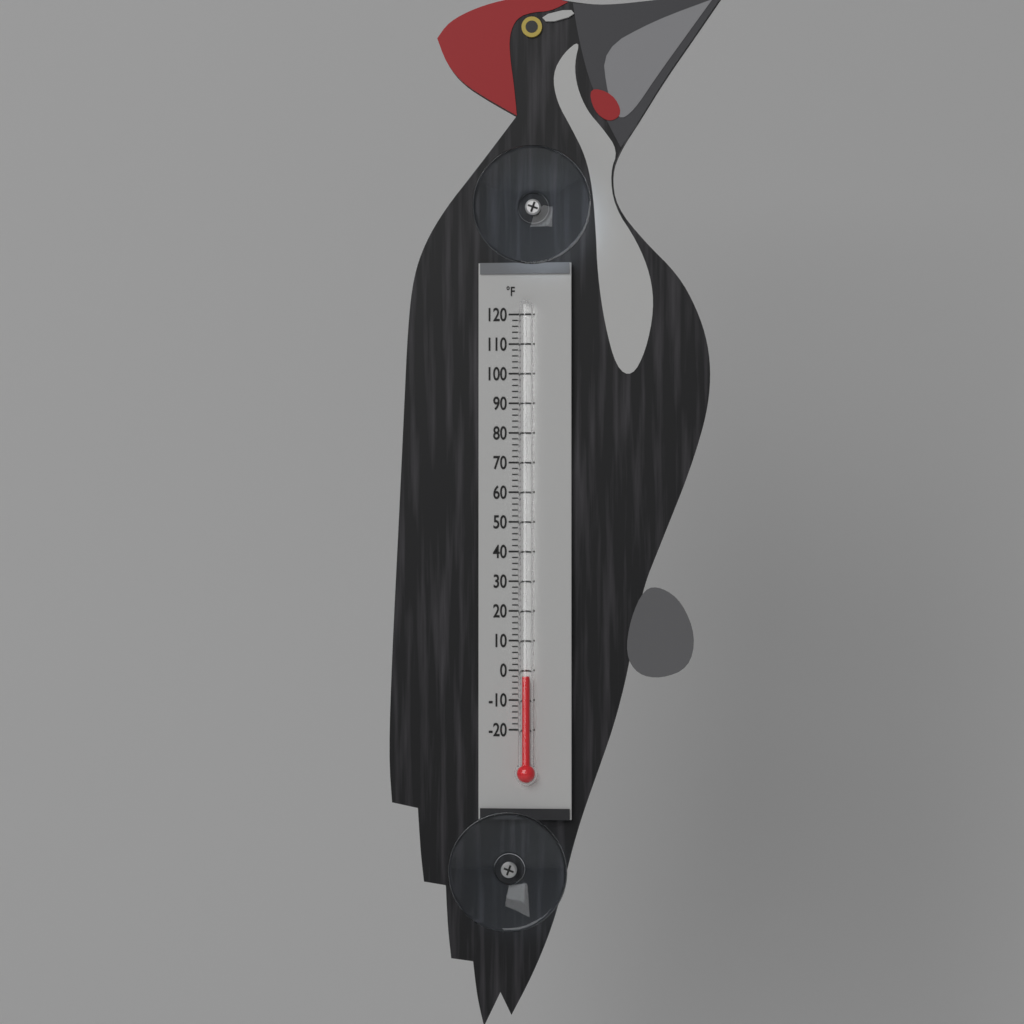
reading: -2 °F
